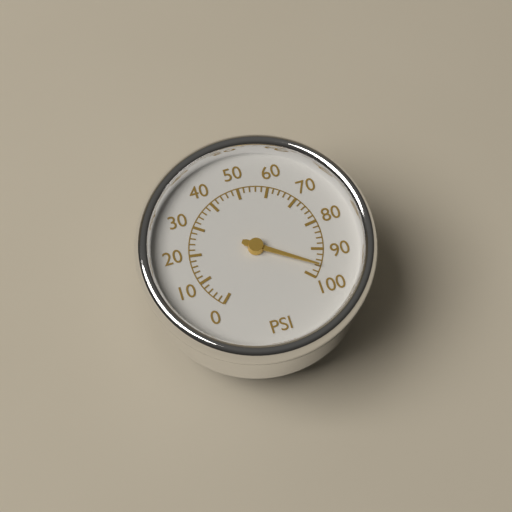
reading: 96 psi
